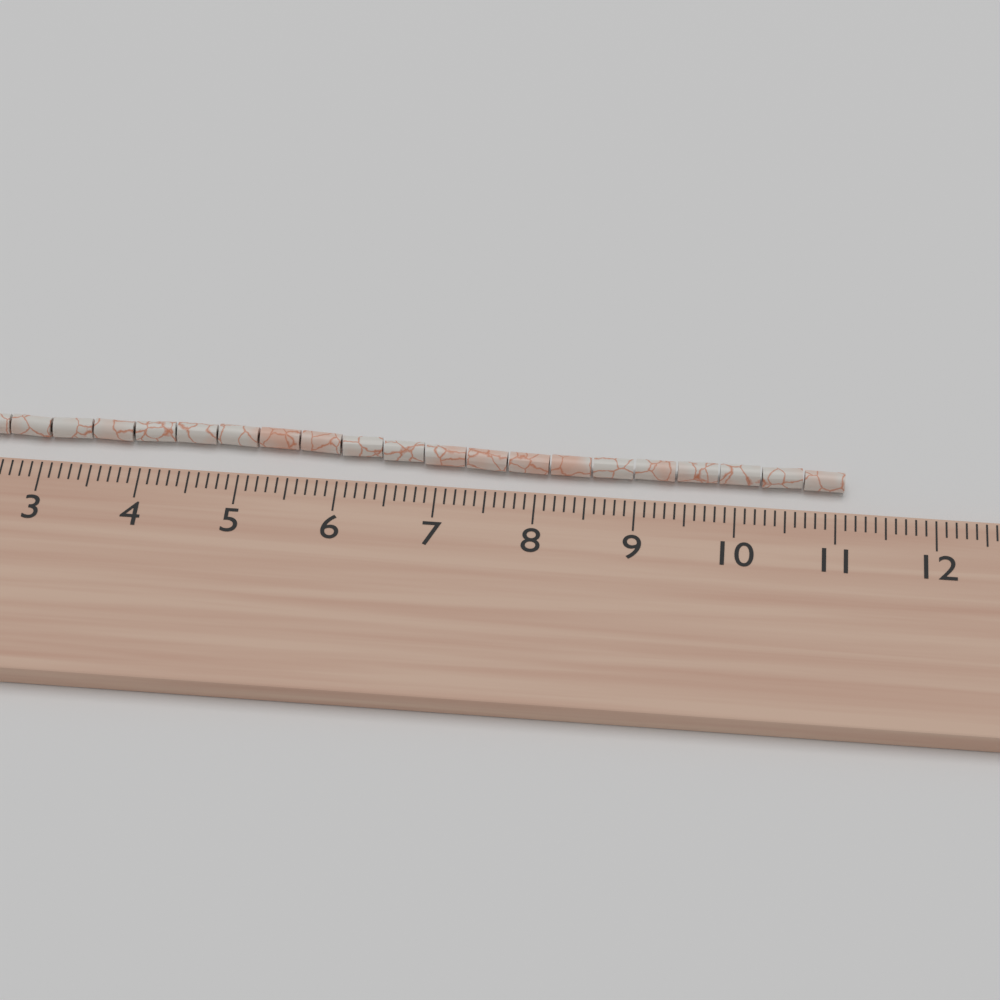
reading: 11.1 cm
